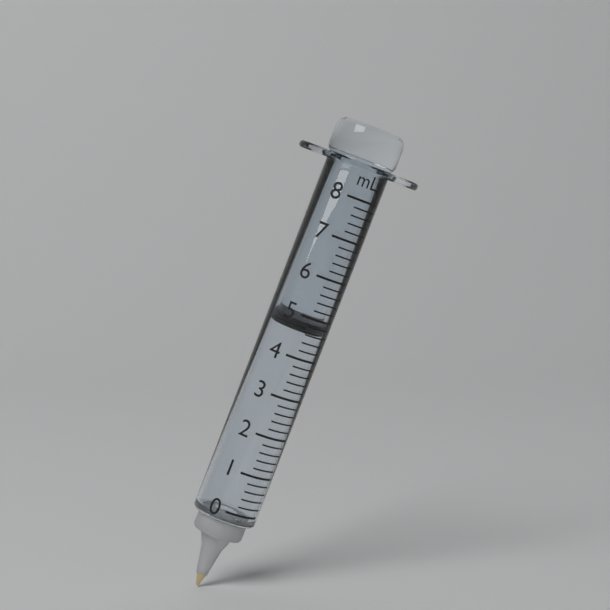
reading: 4.6 ml
